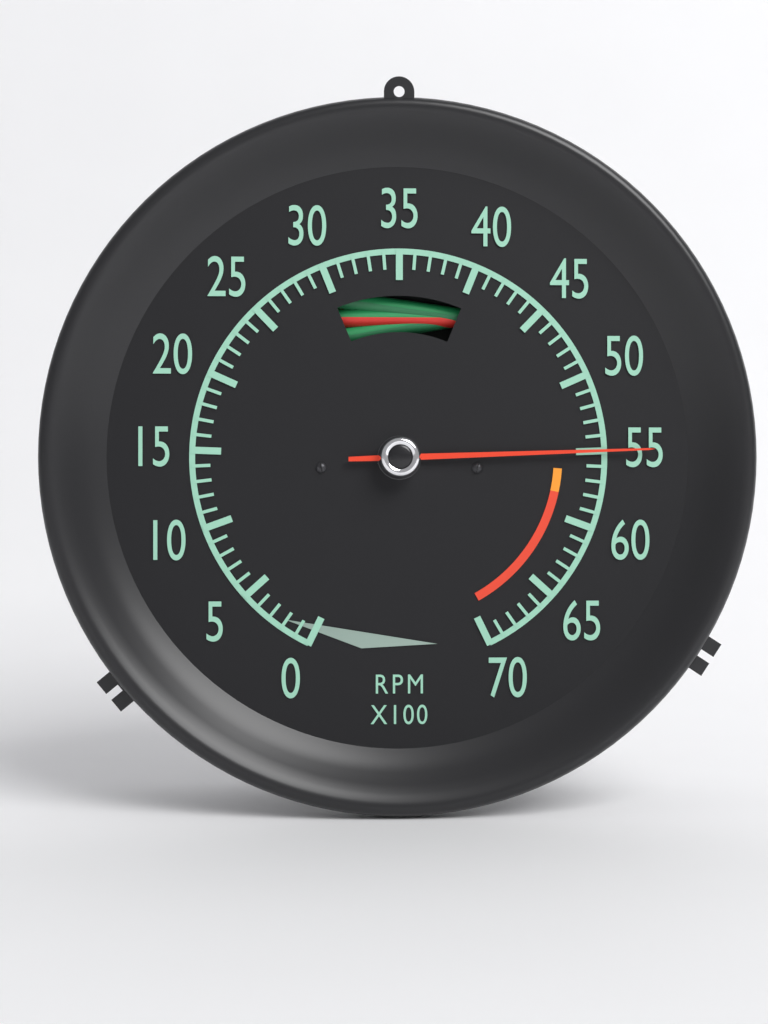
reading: 55 RPM x100
